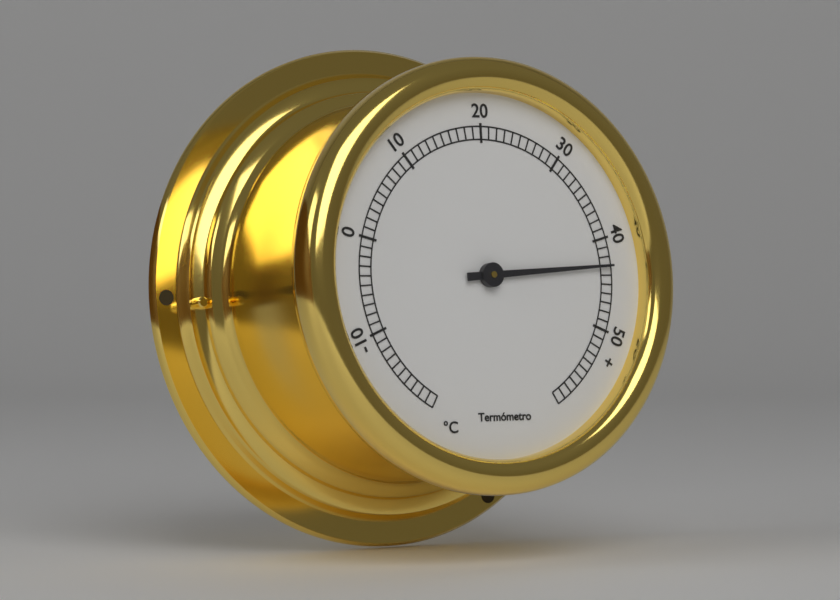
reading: 43 °C
